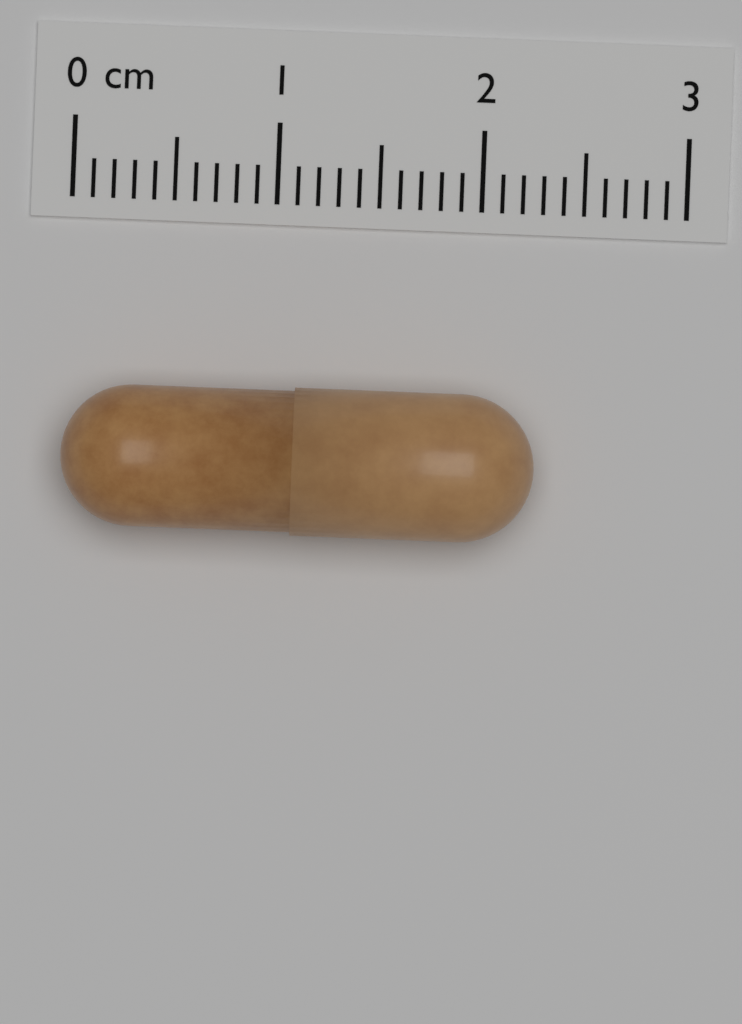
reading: 2.3 cm
